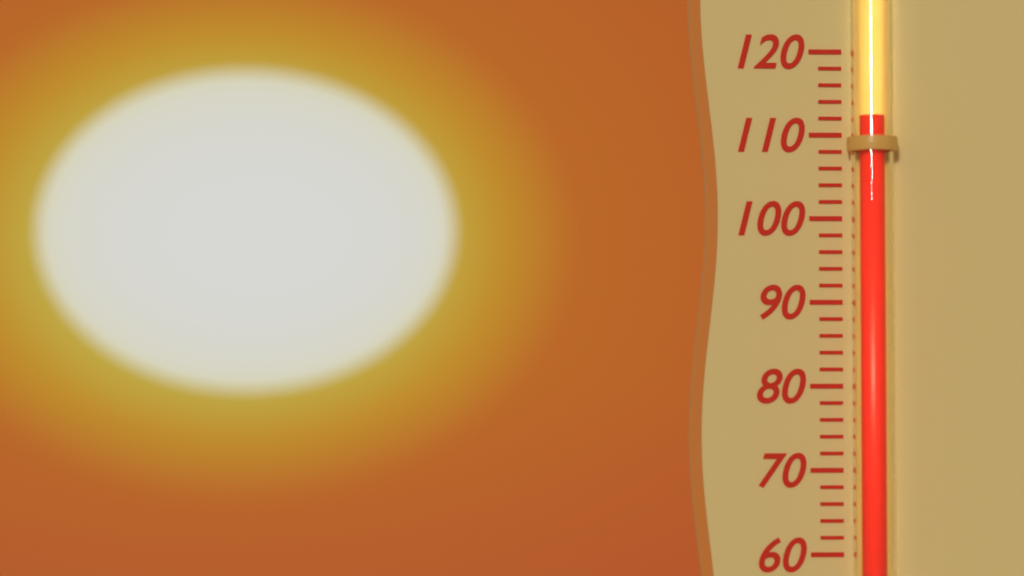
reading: 112 (no unit)
